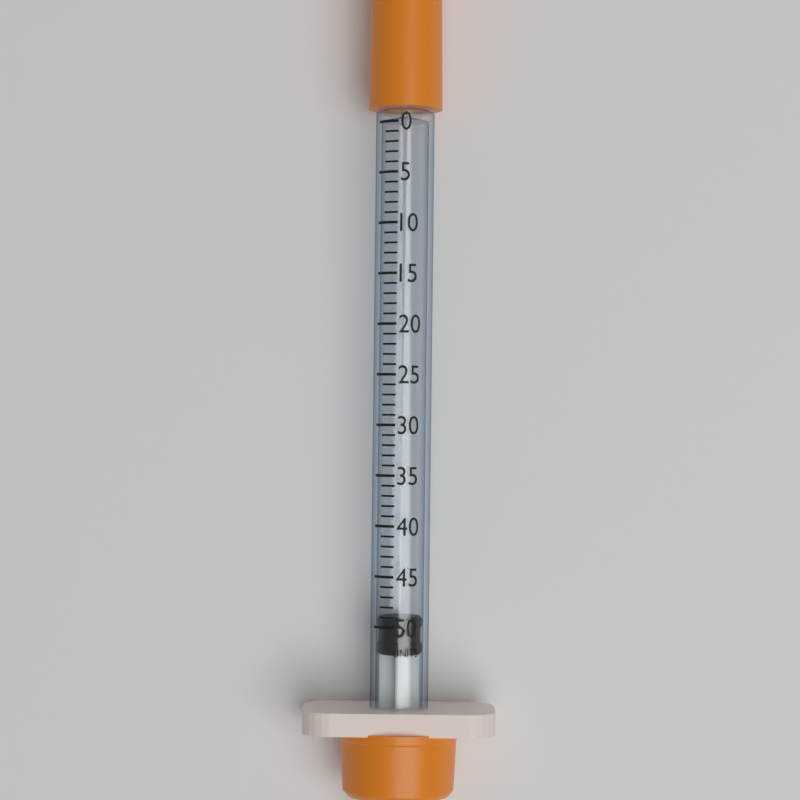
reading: 49 units
